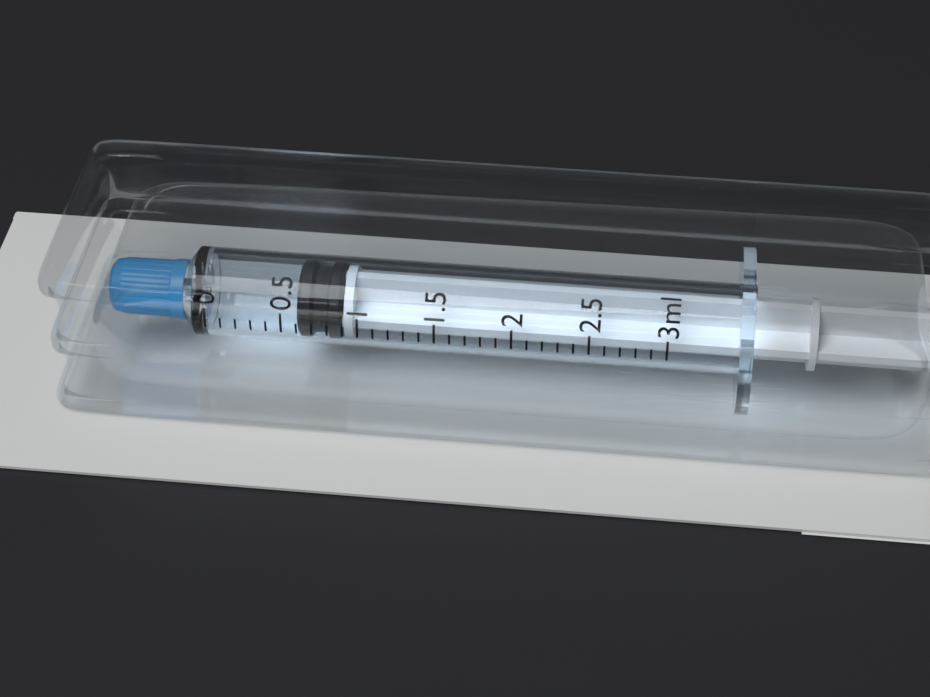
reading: 0.6 ml
